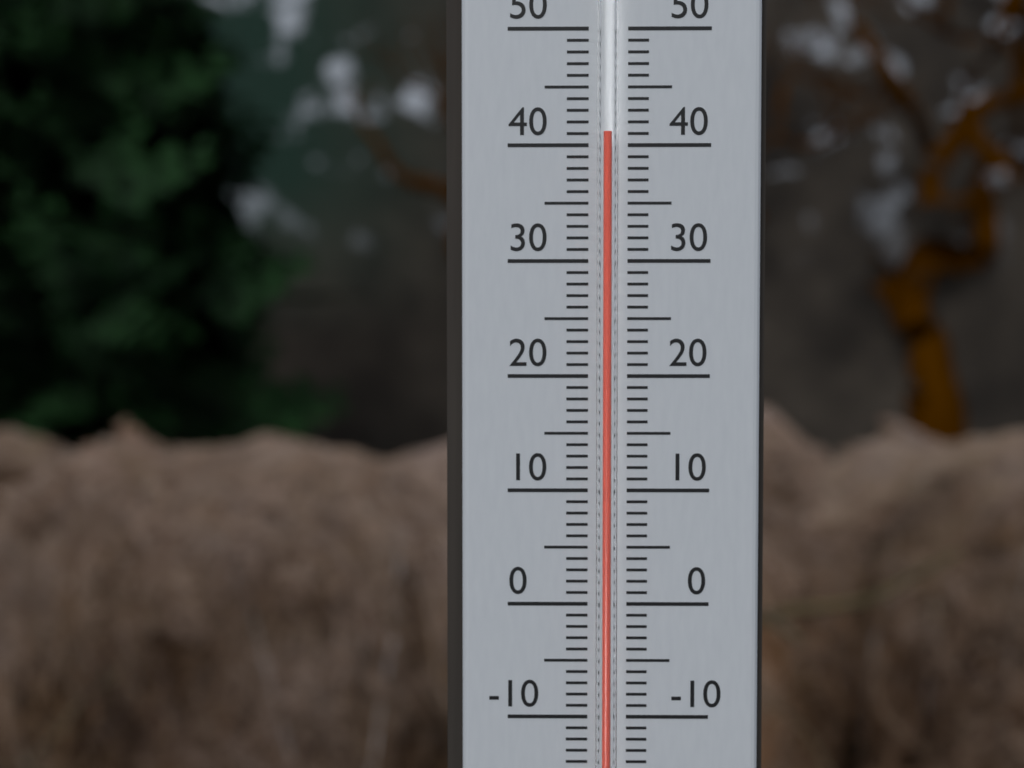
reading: 41 °C
